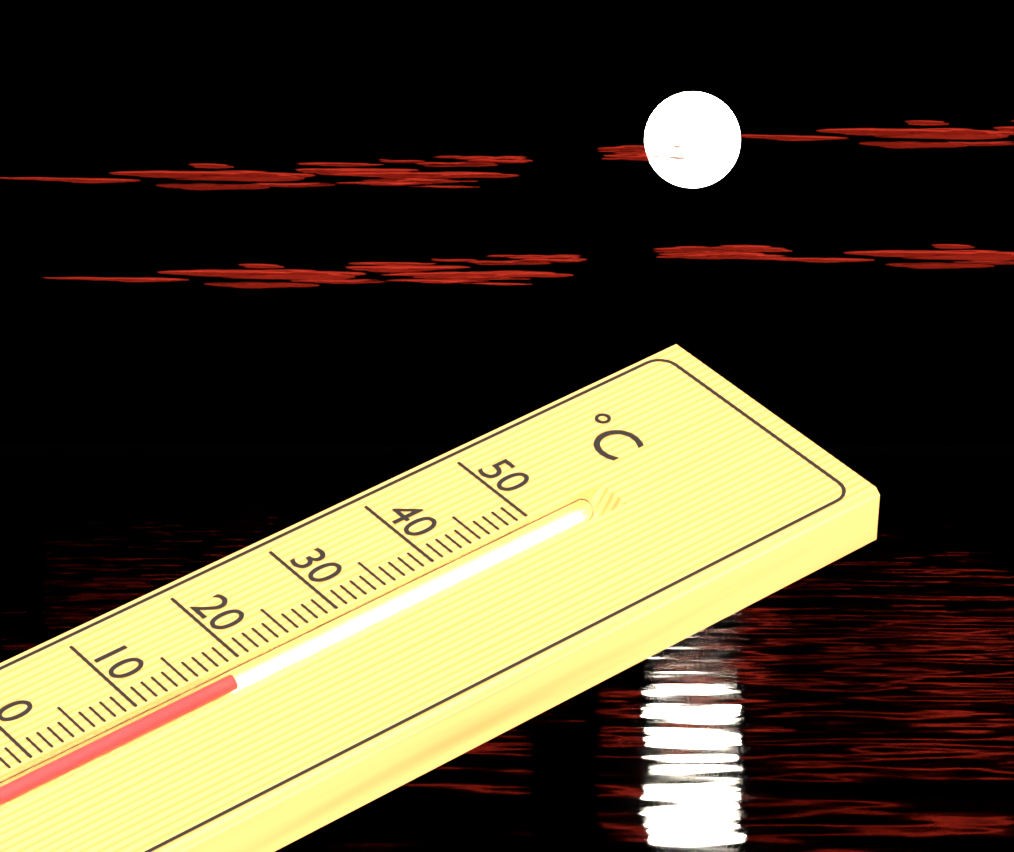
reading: 18 °C
